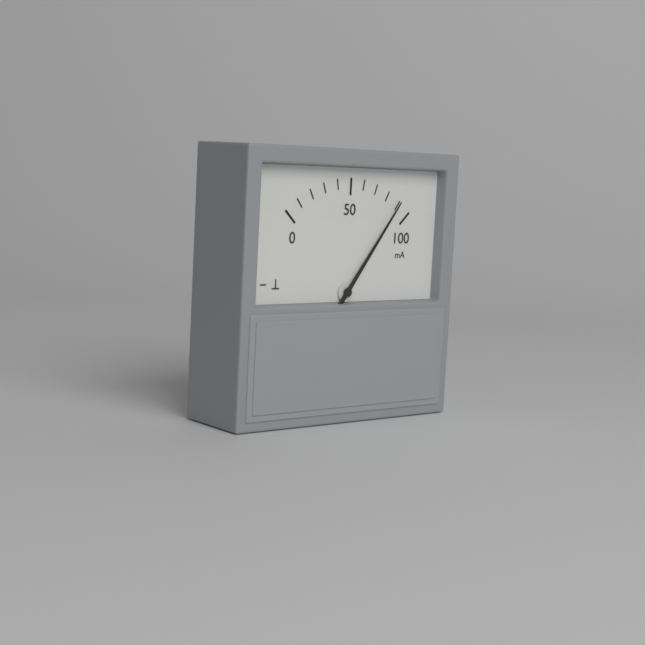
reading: 90 mA
